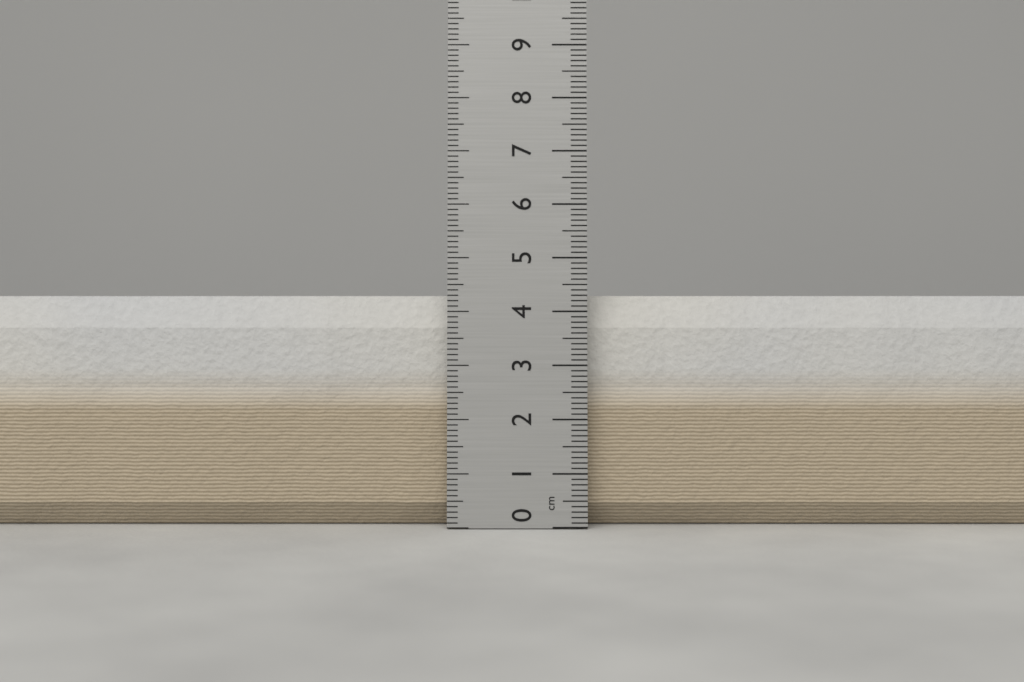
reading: 4.3 cm
